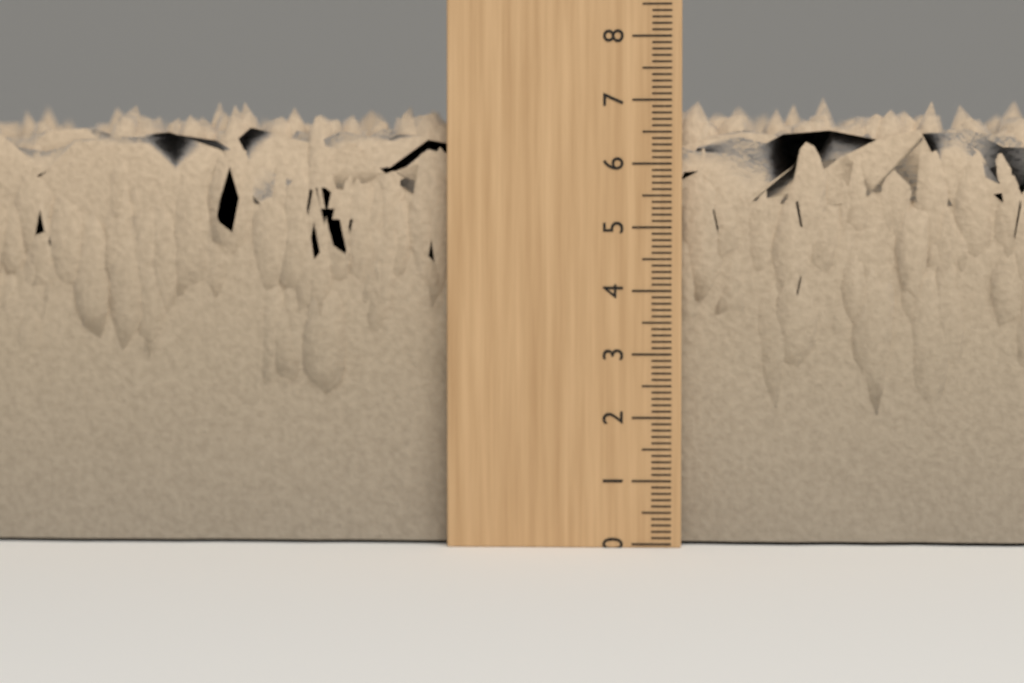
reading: 7.1 (no unit)
